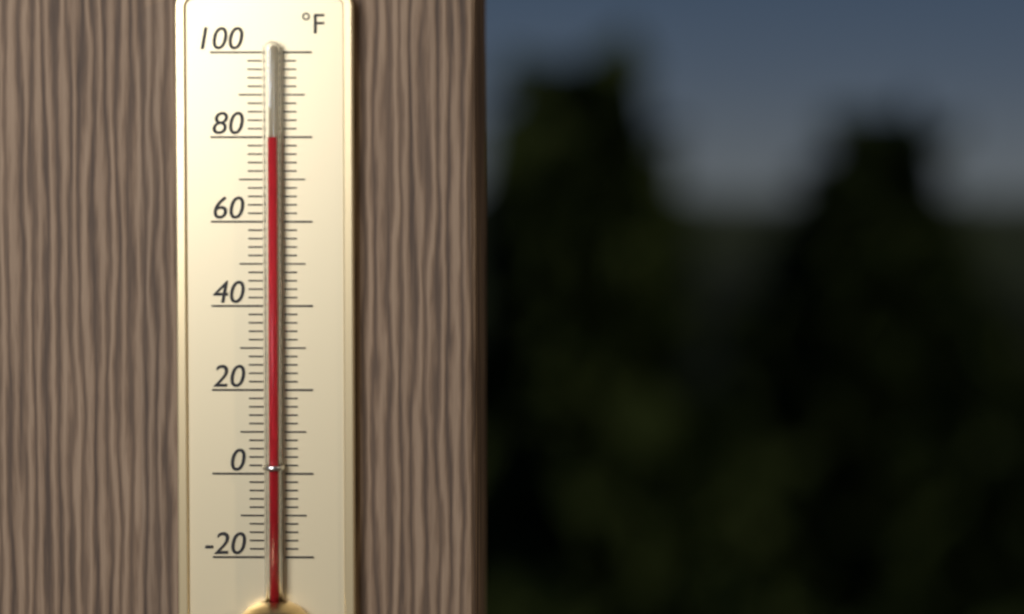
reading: 80 °F
